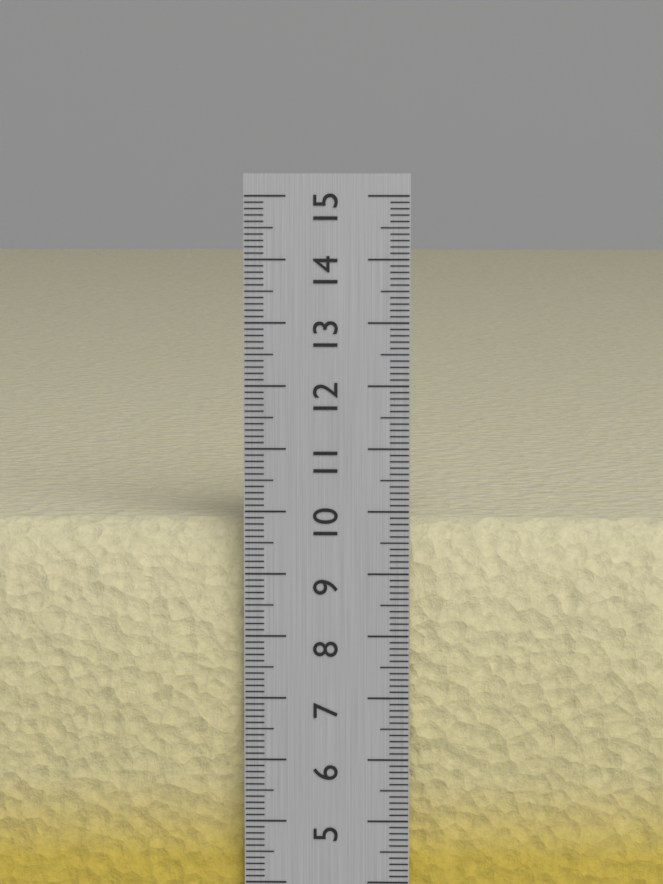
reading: 9.8 cm
